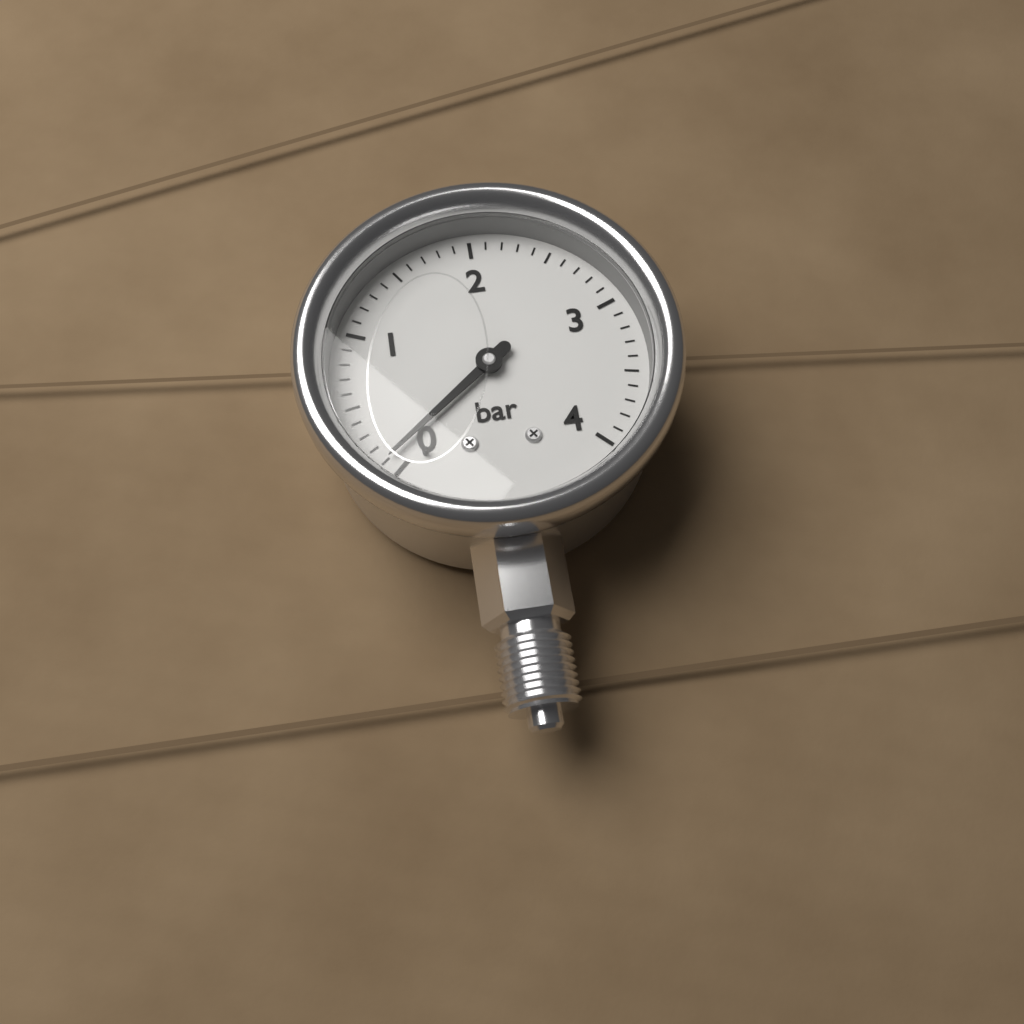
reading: 0.1 bar
